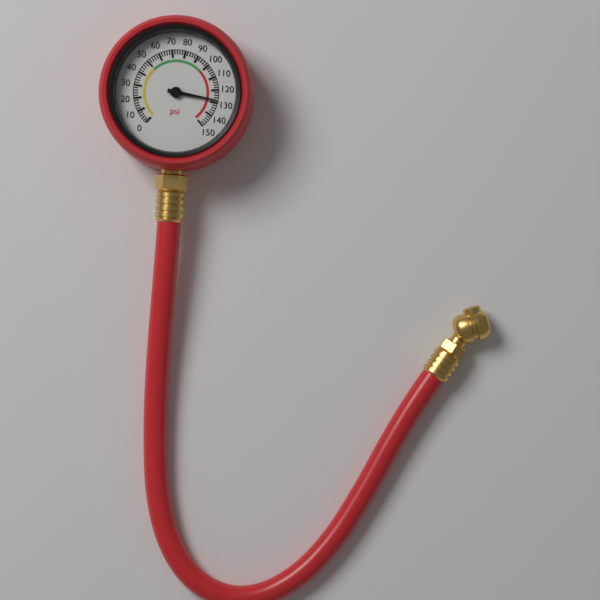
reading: 128 psi
